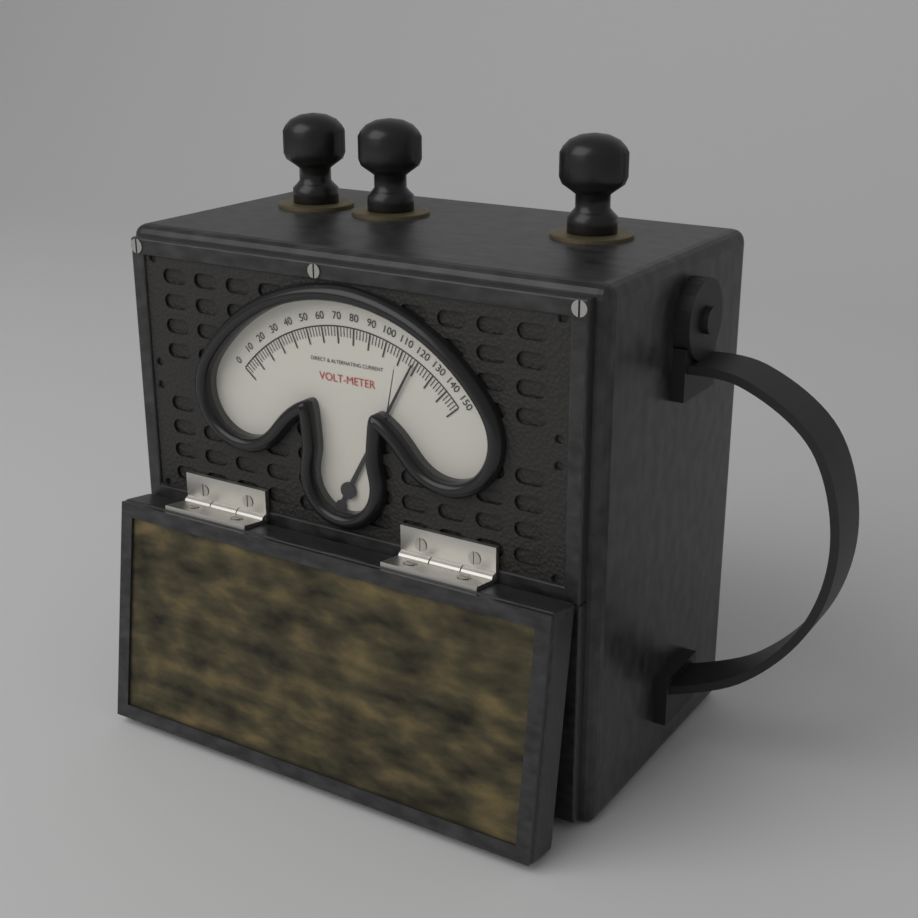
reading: 118 V
